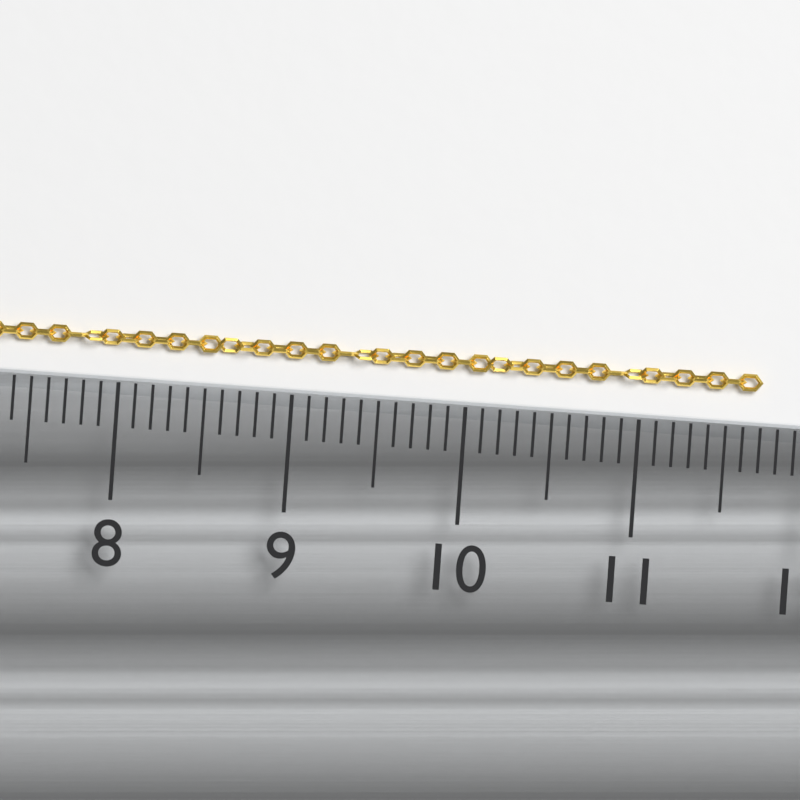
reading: 11.7 (no unit)
